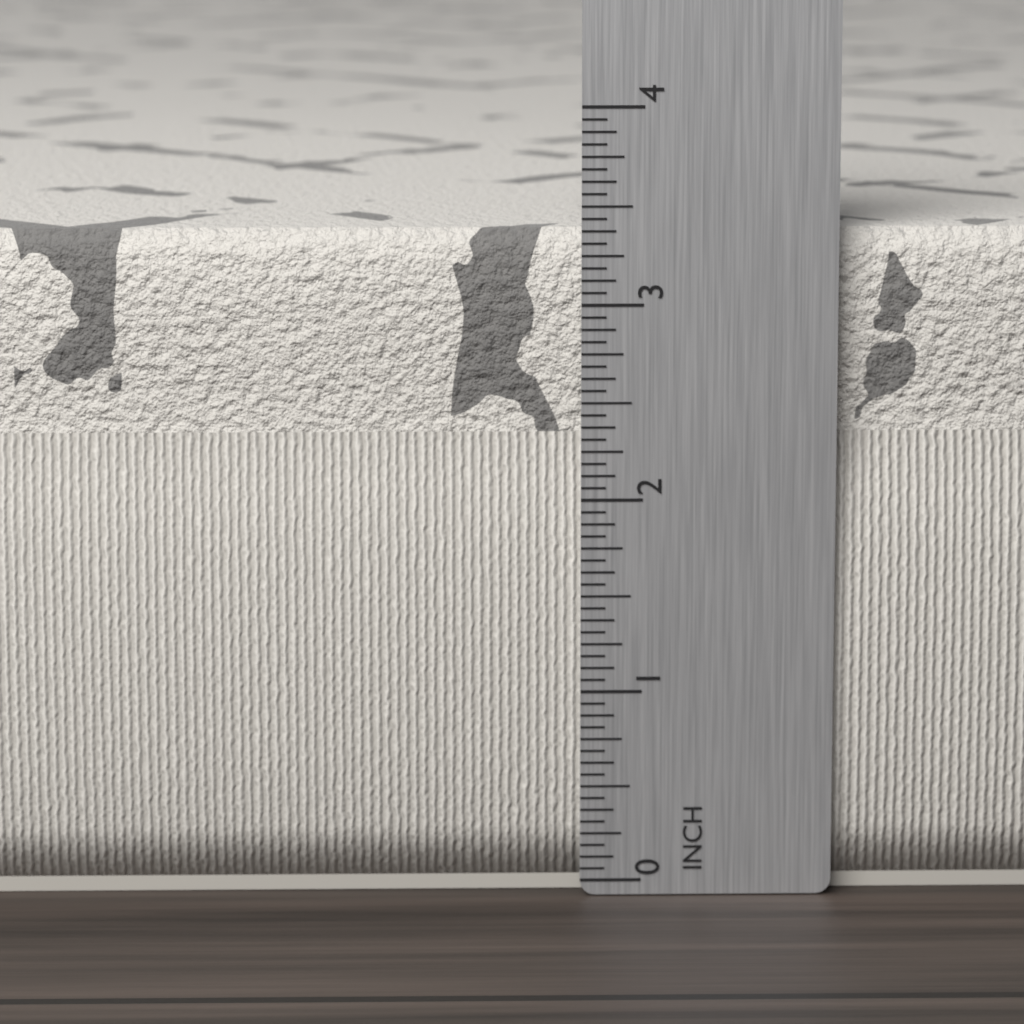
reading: 3.3750 in
